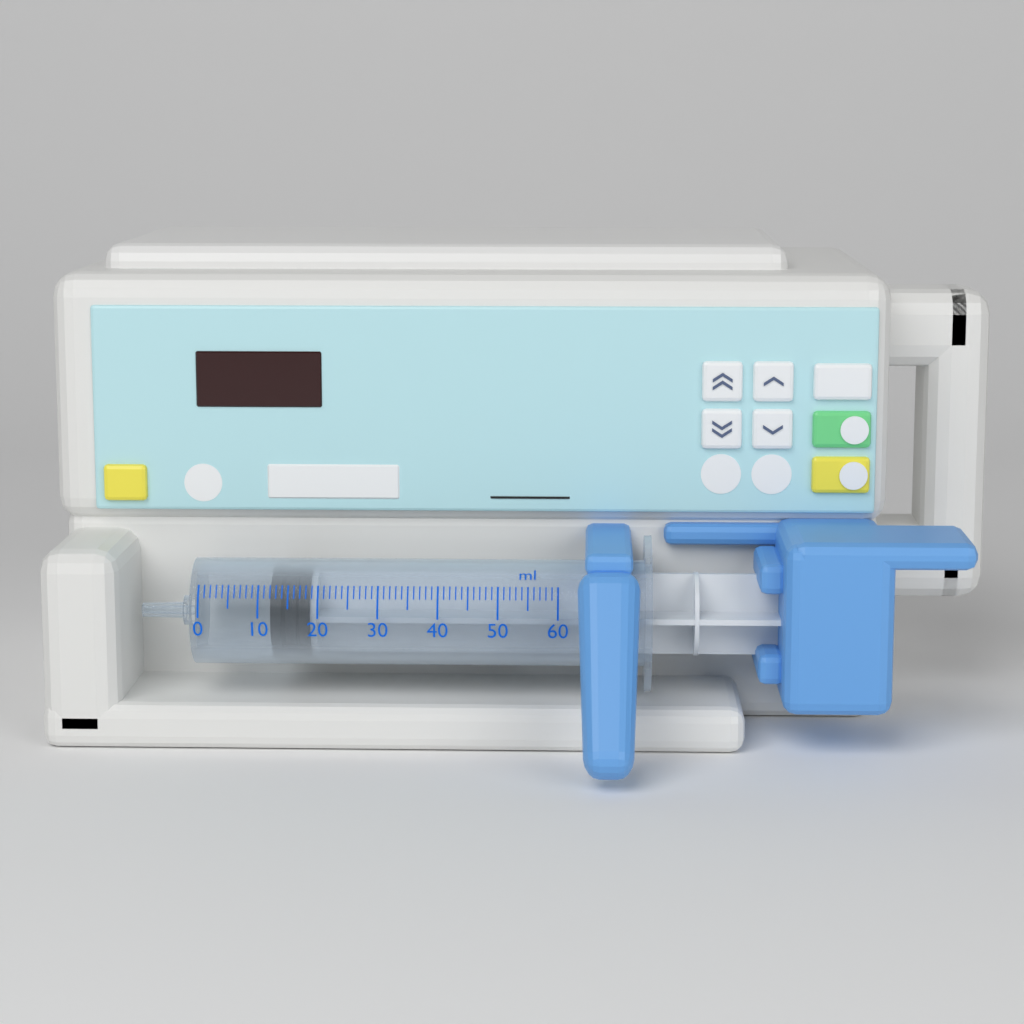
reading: 12 ml
